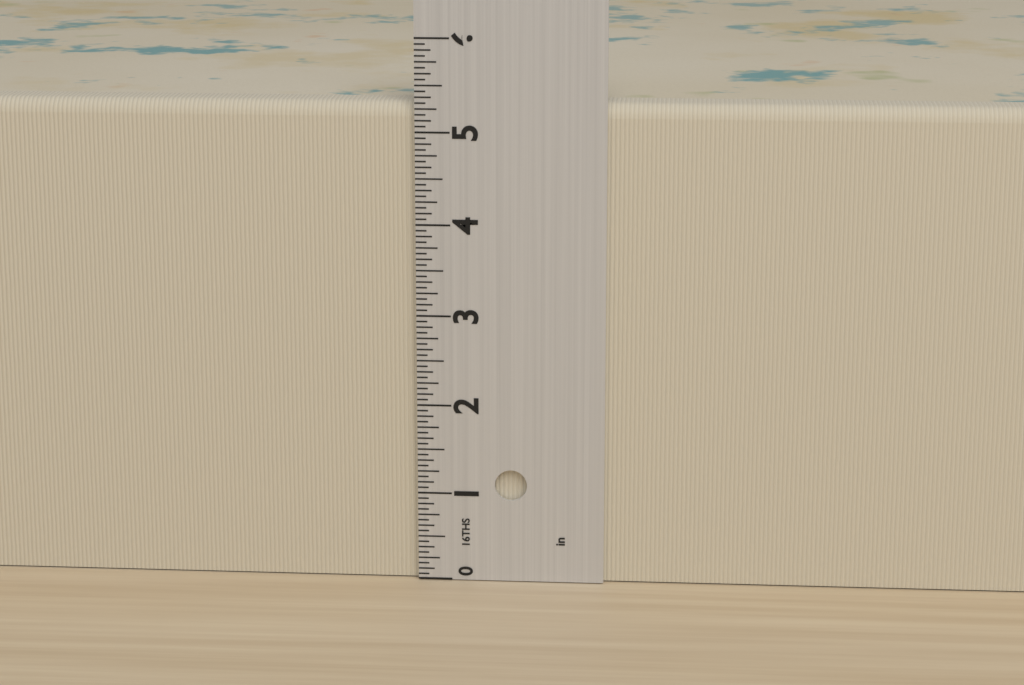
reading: 5.3125 in
